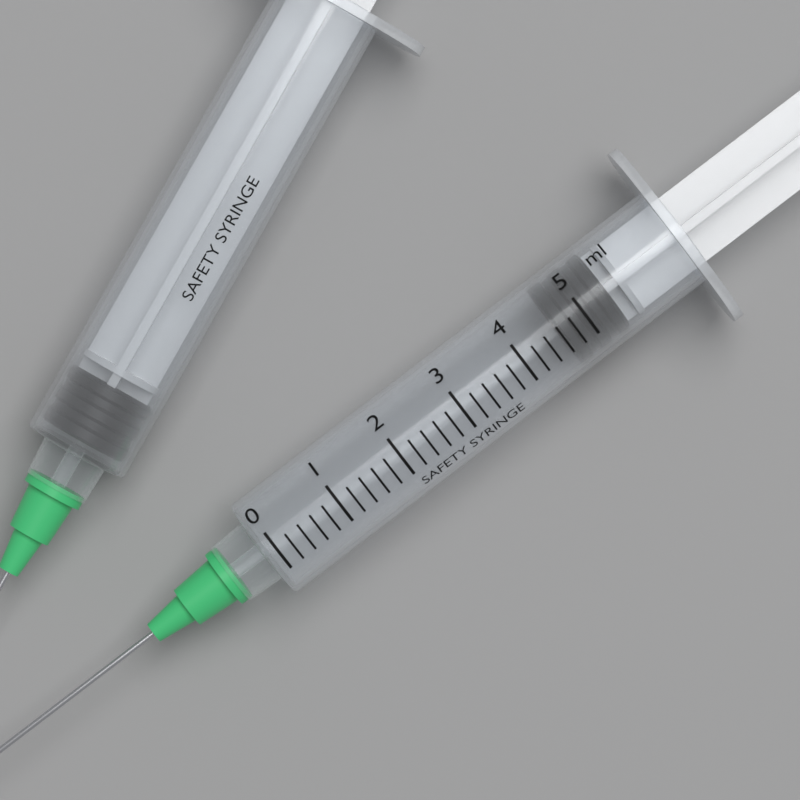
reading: 4.6 ml
